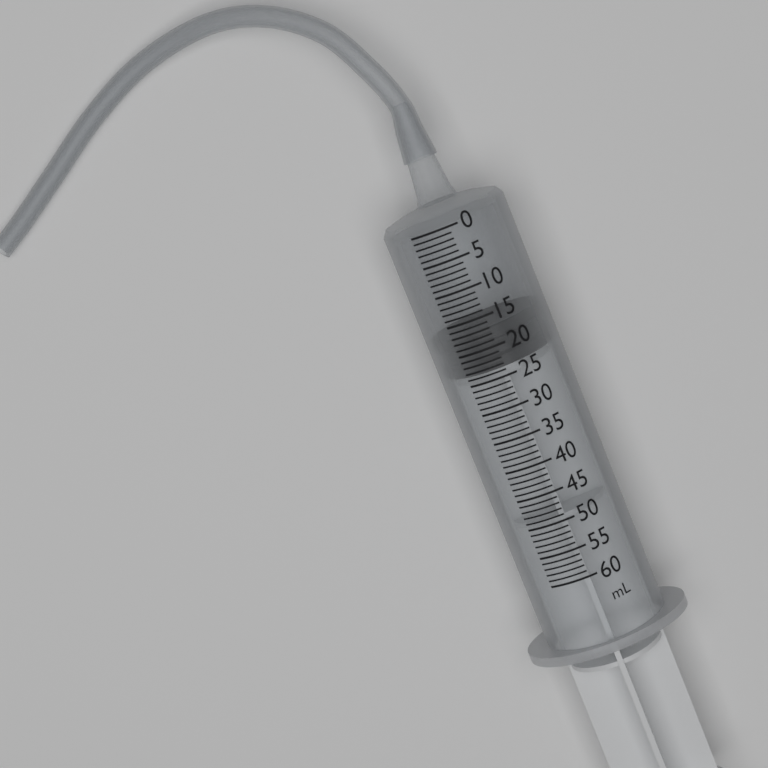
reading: 17 ml
